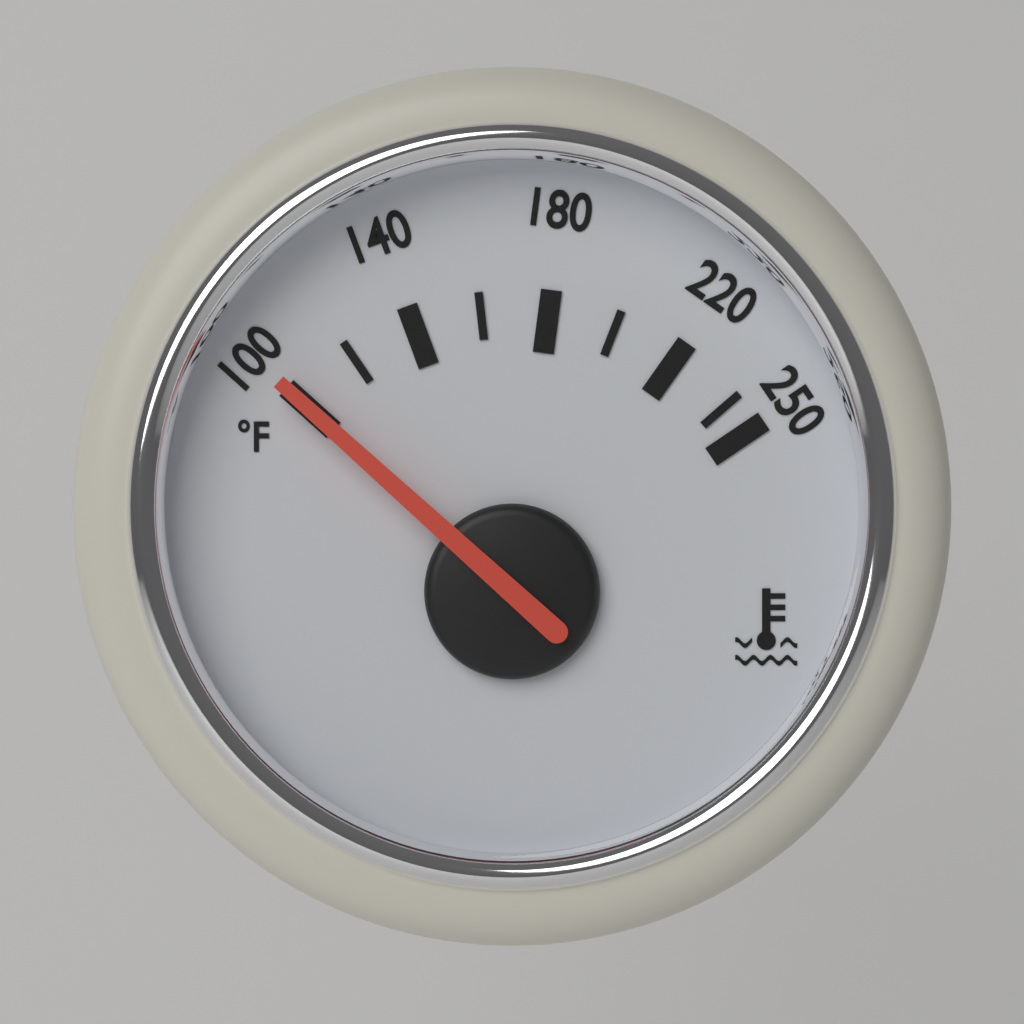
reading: 100 °F
